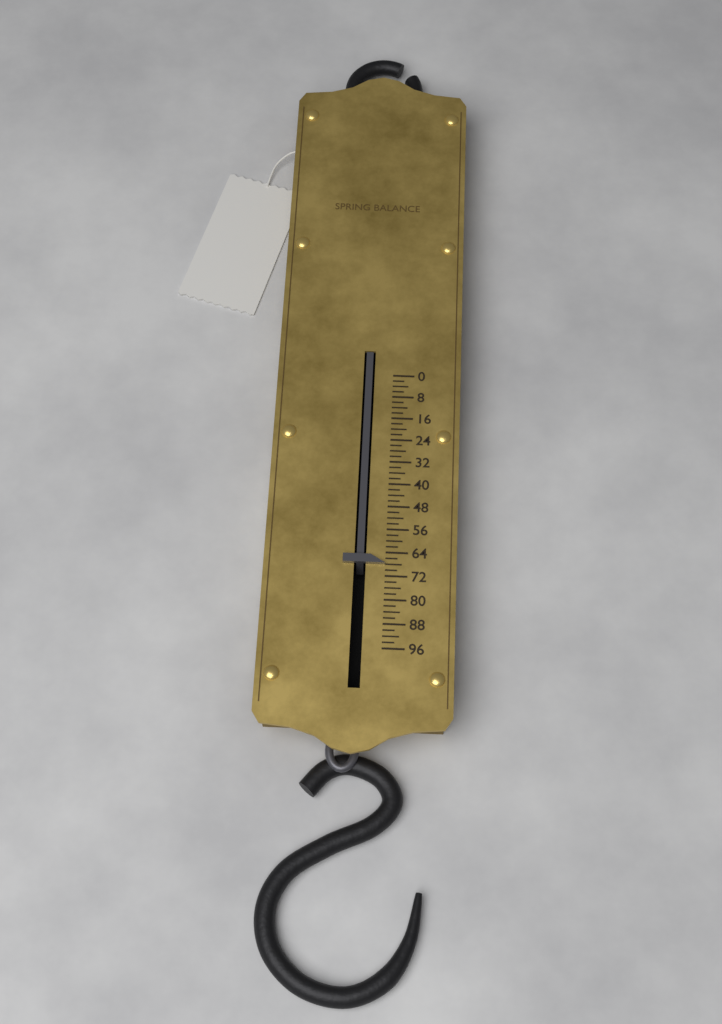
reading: 68 (no unit)
